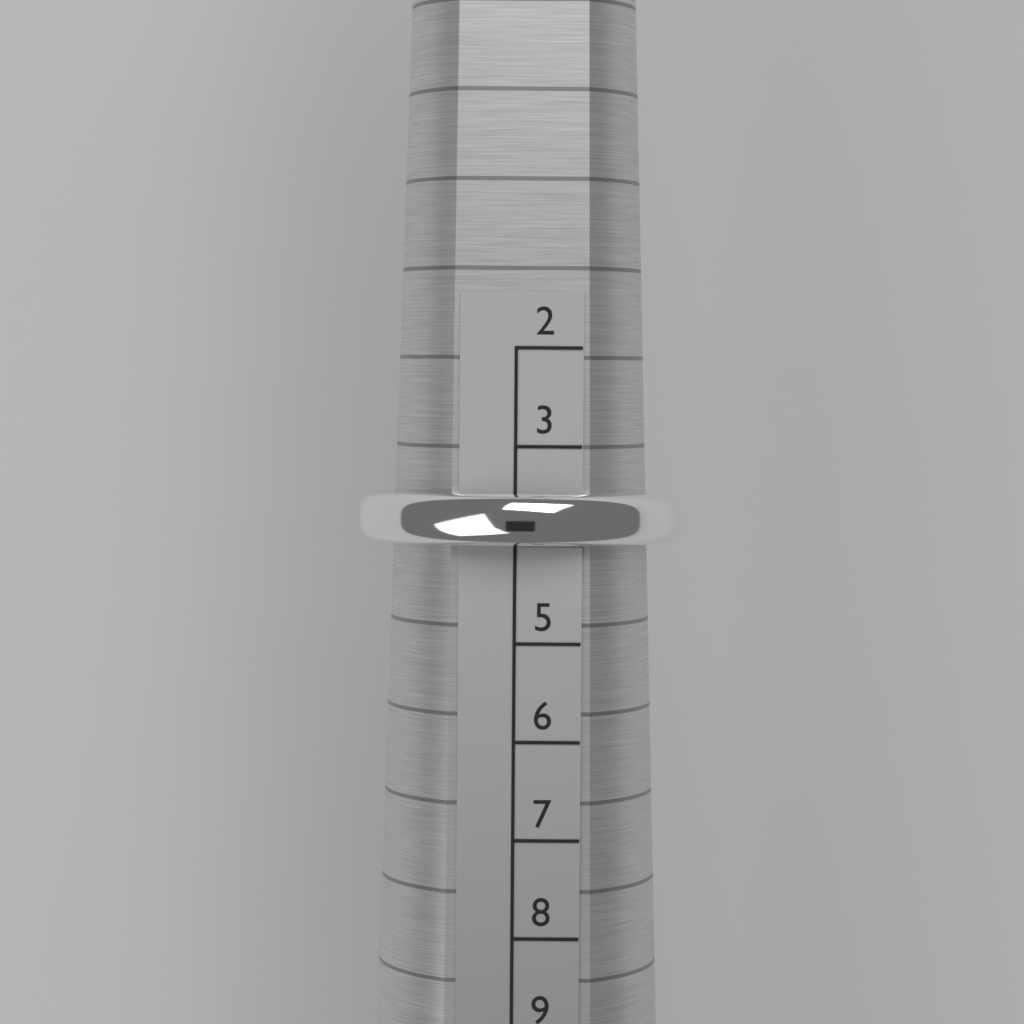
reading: 4 (no unit)
